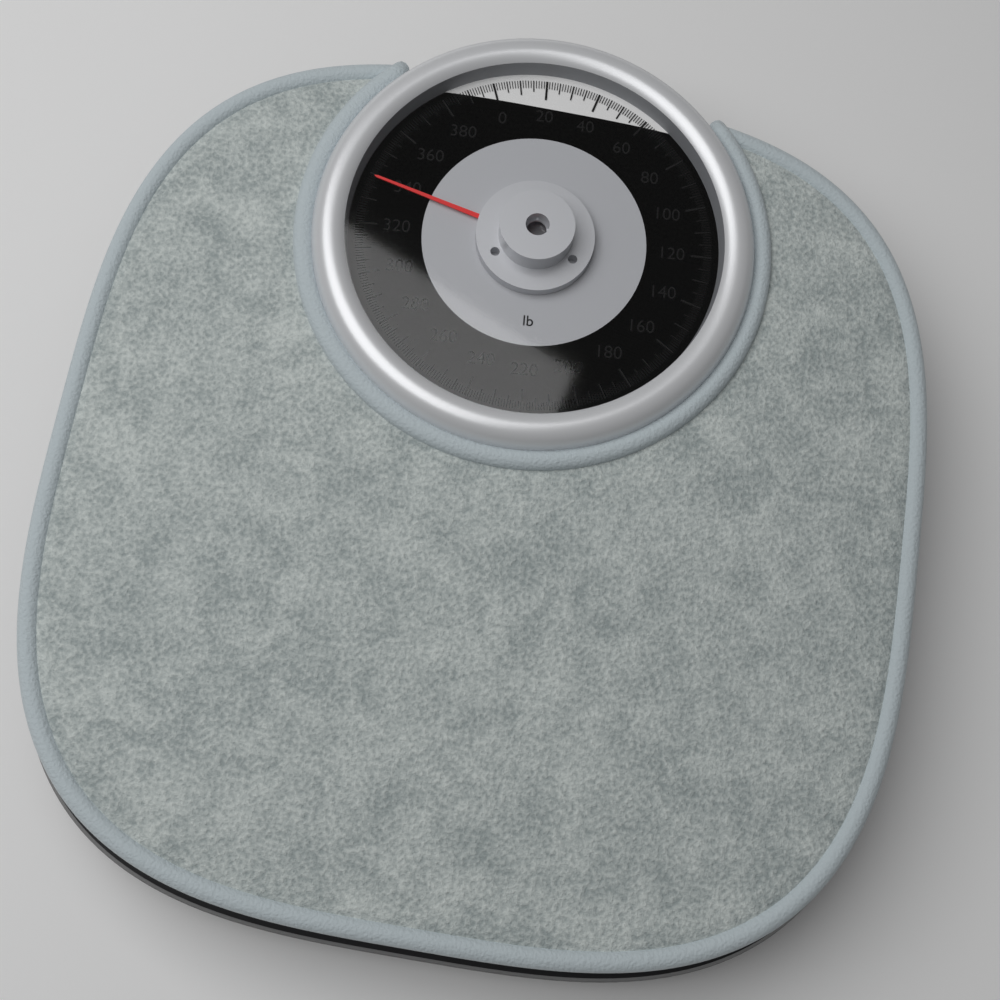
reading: 339 lb
